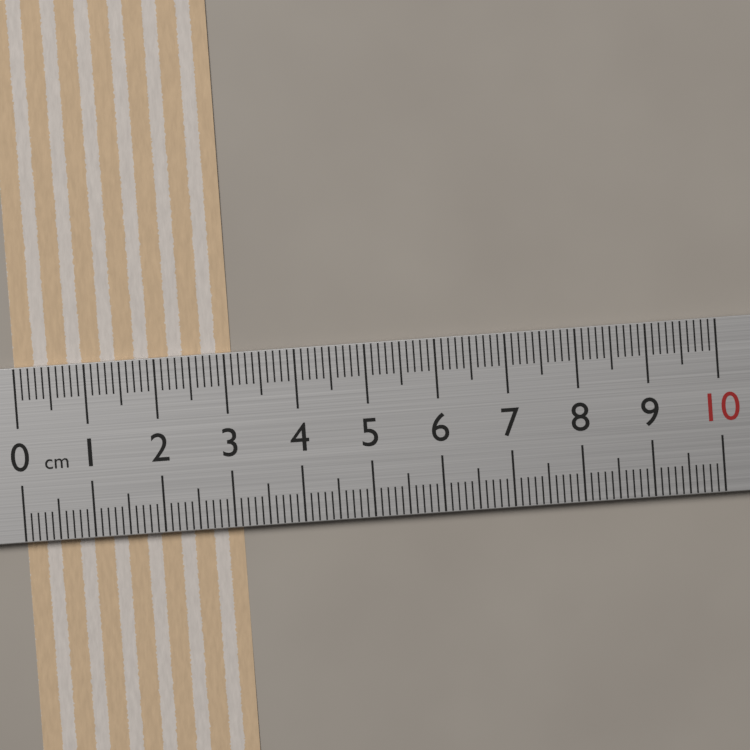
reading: 3.1 cm
